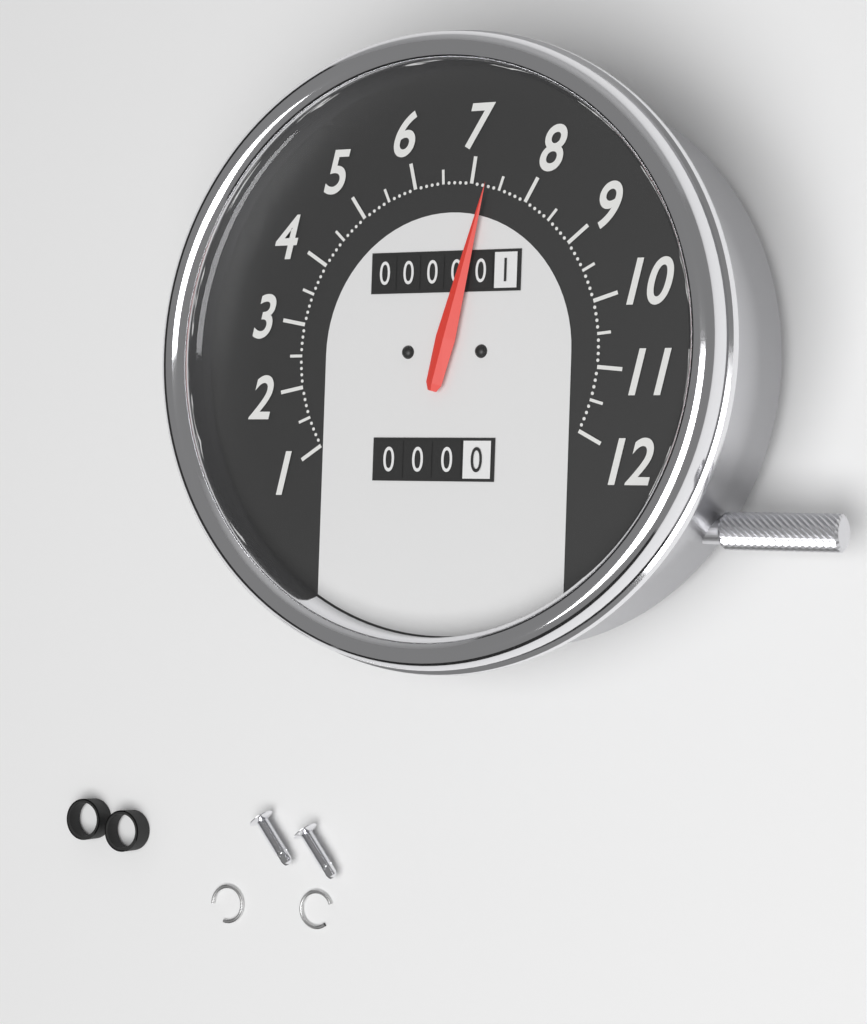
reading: 7.3 (no unit)
